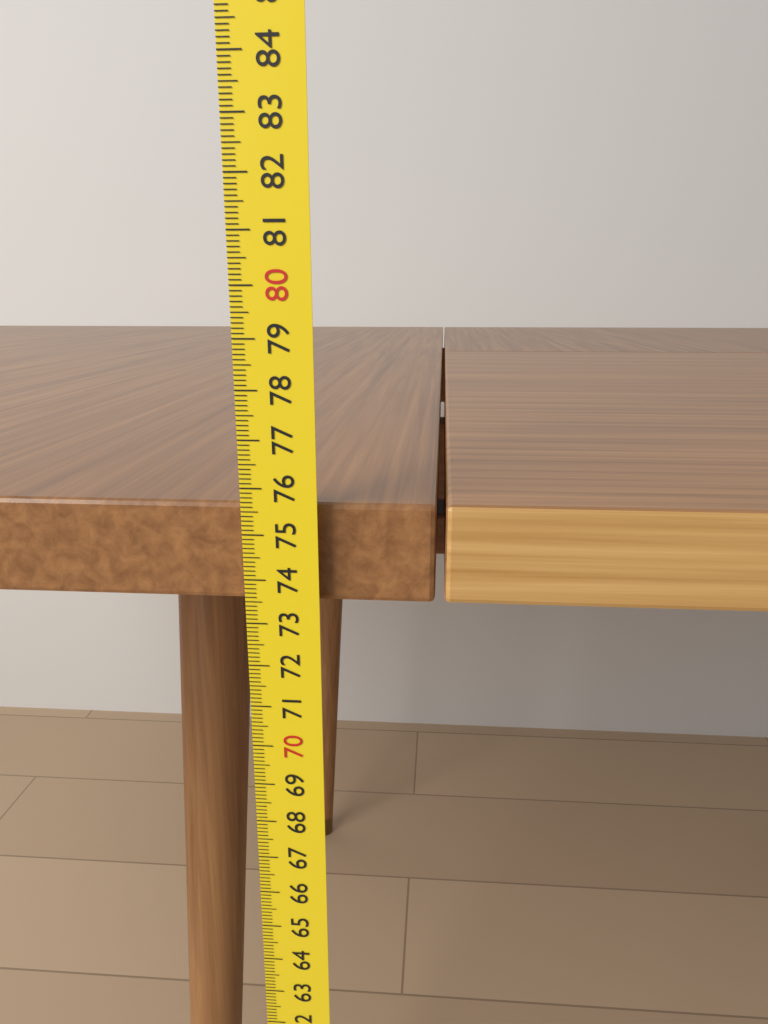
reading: 75.6 cm
